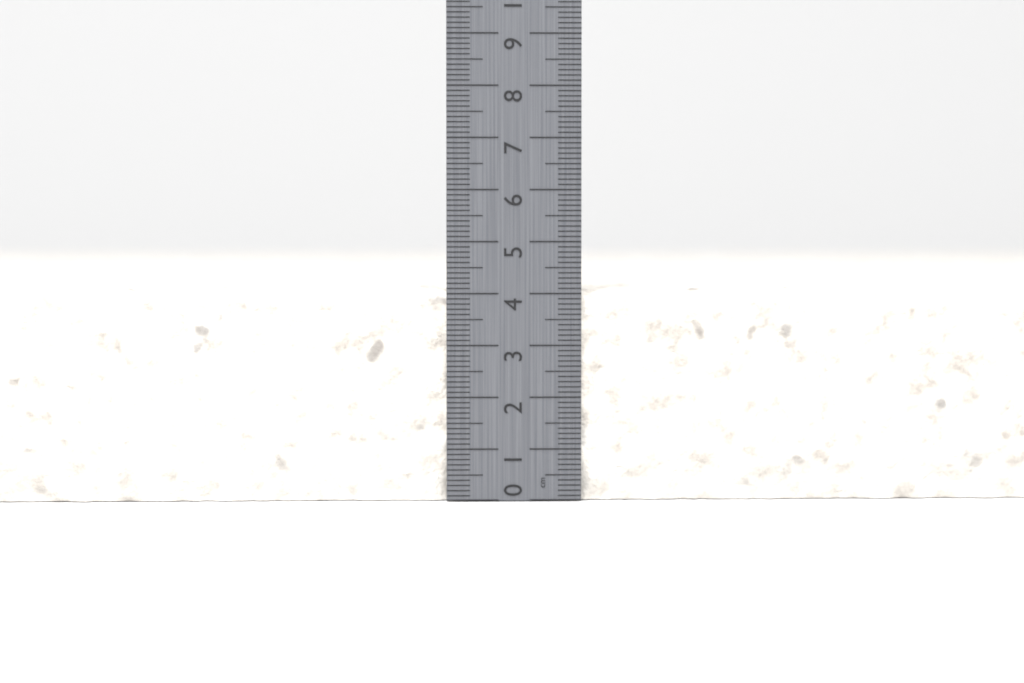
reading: 4.1 cm
